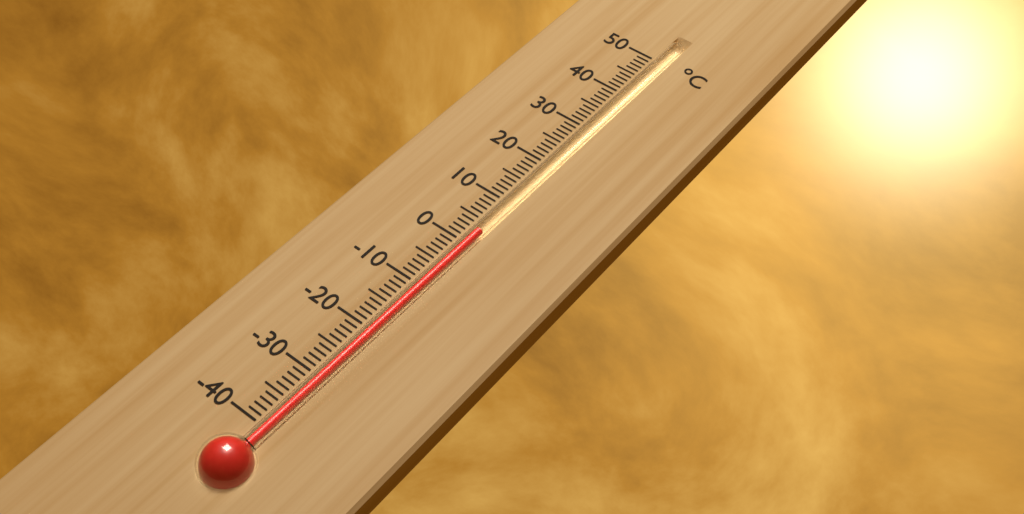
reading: 3 °C
